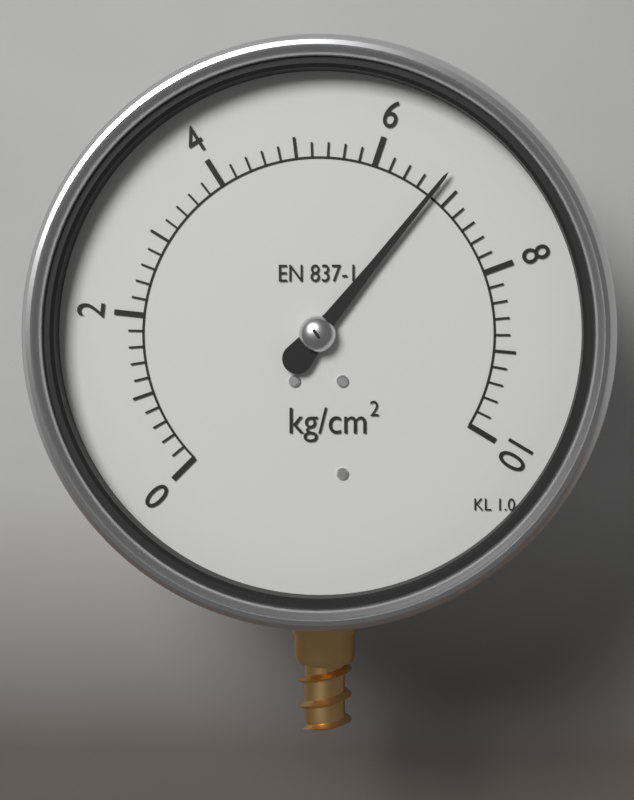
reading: 6.8 kg/cm²
